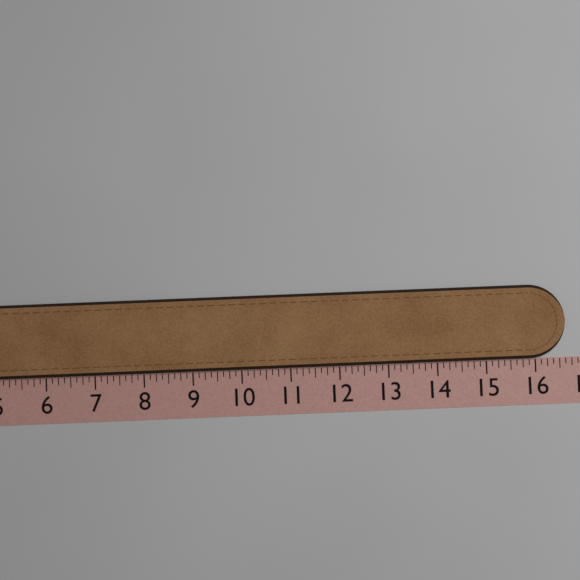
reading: 16.625 (no unit)
